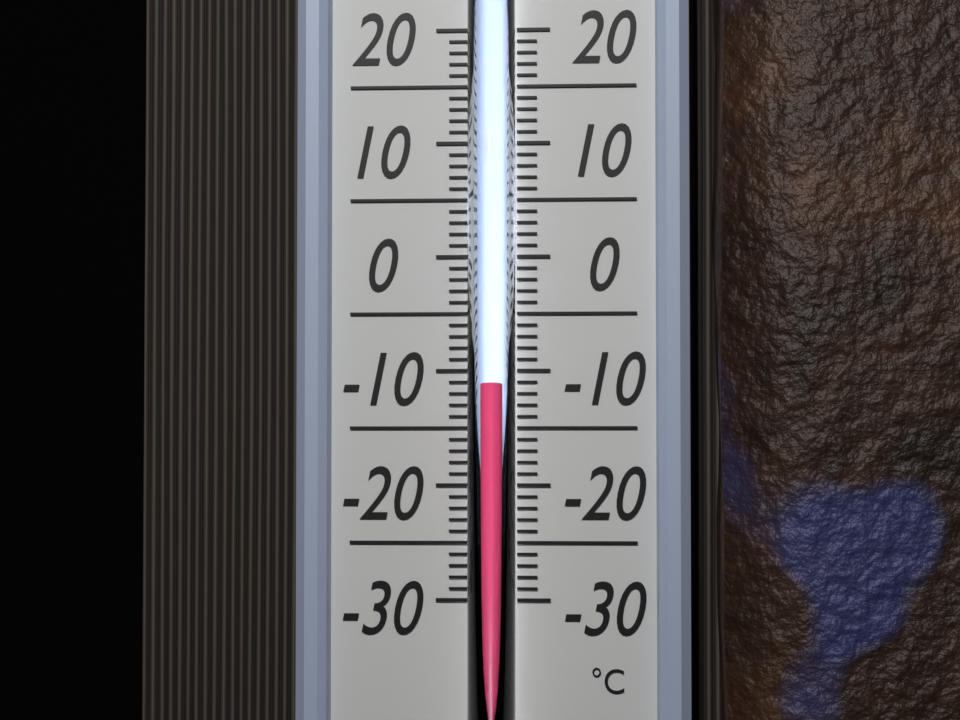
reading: -11 °C
